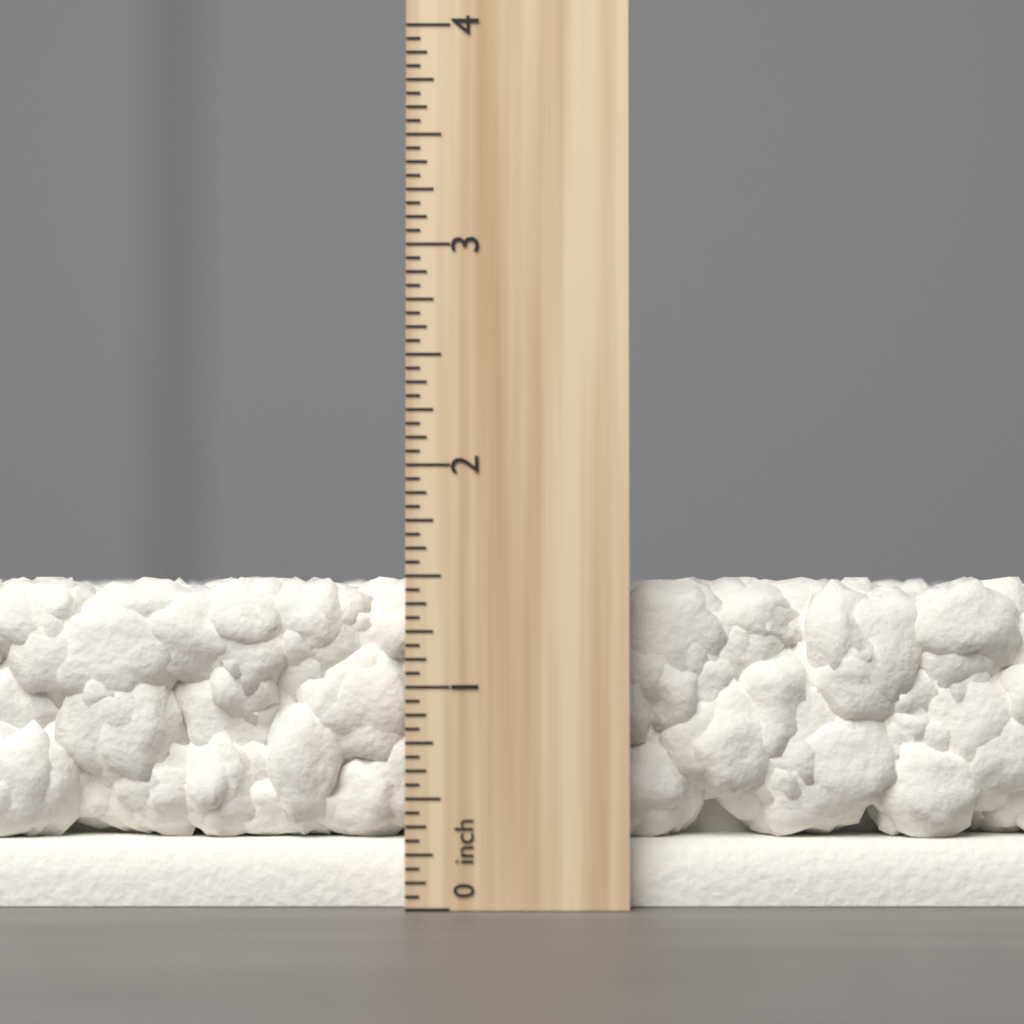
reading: 1.5000 inch
